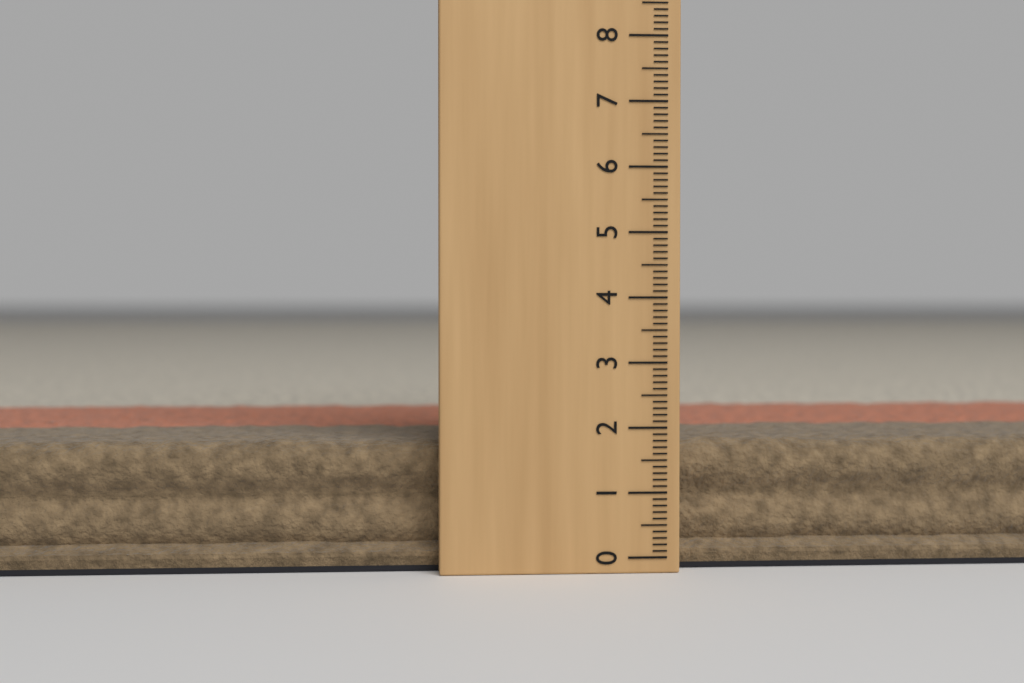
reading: 1.8 (no unit)
